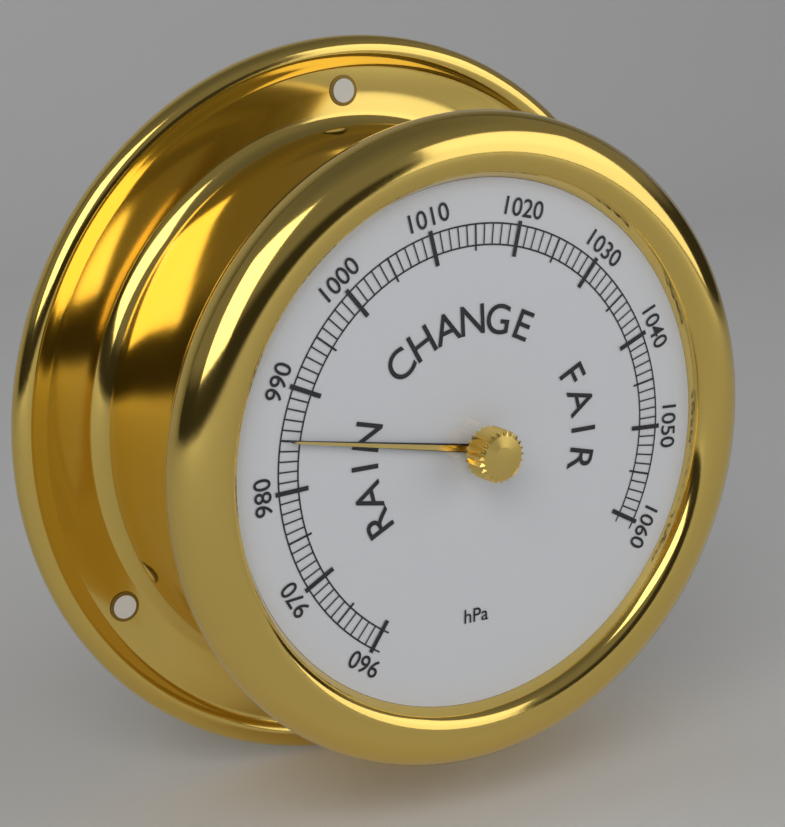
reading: 985 hPa
